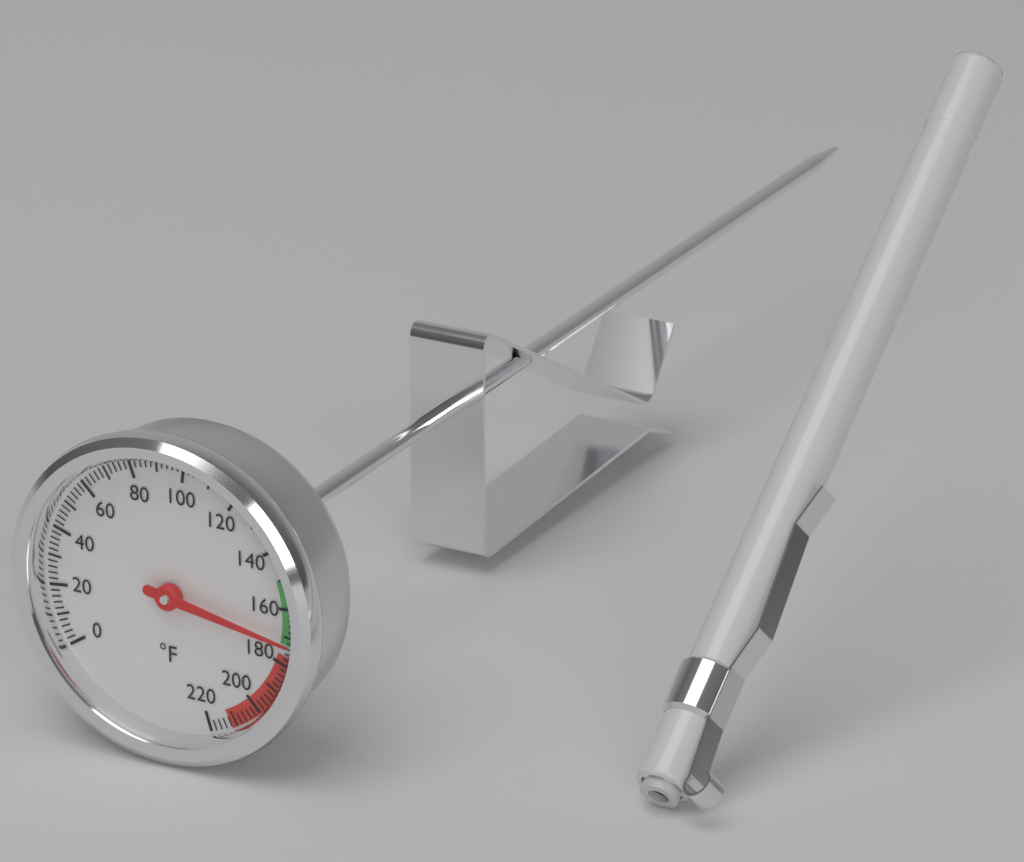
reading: 172 °F
